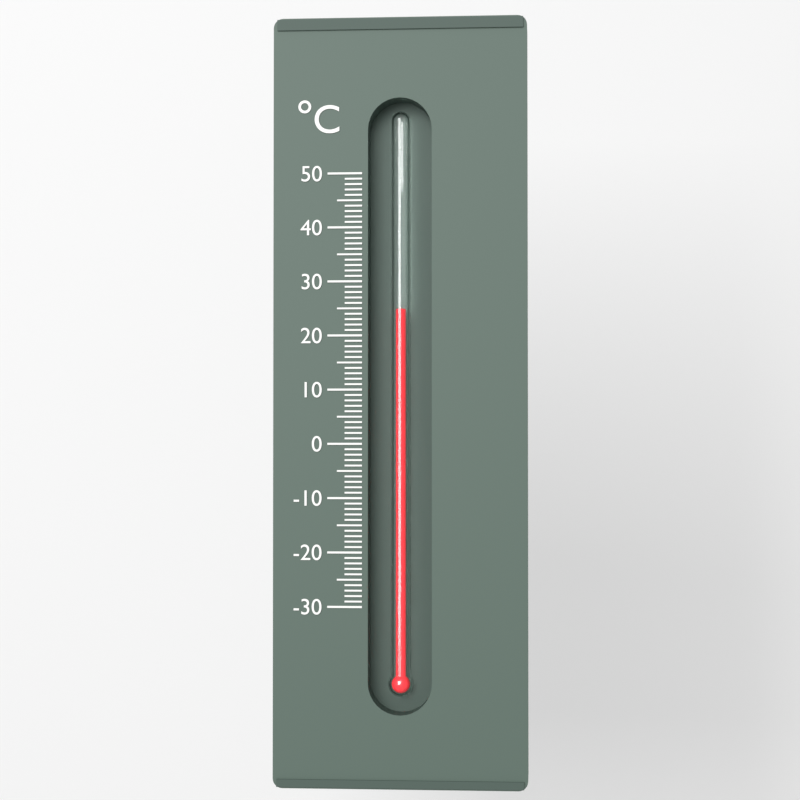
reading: 25 °C
